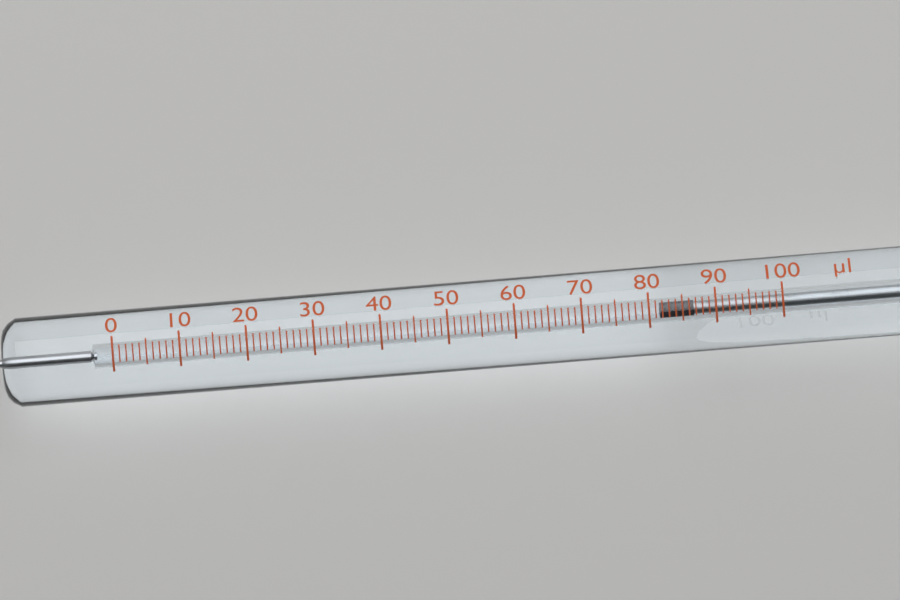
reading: 82 µl
